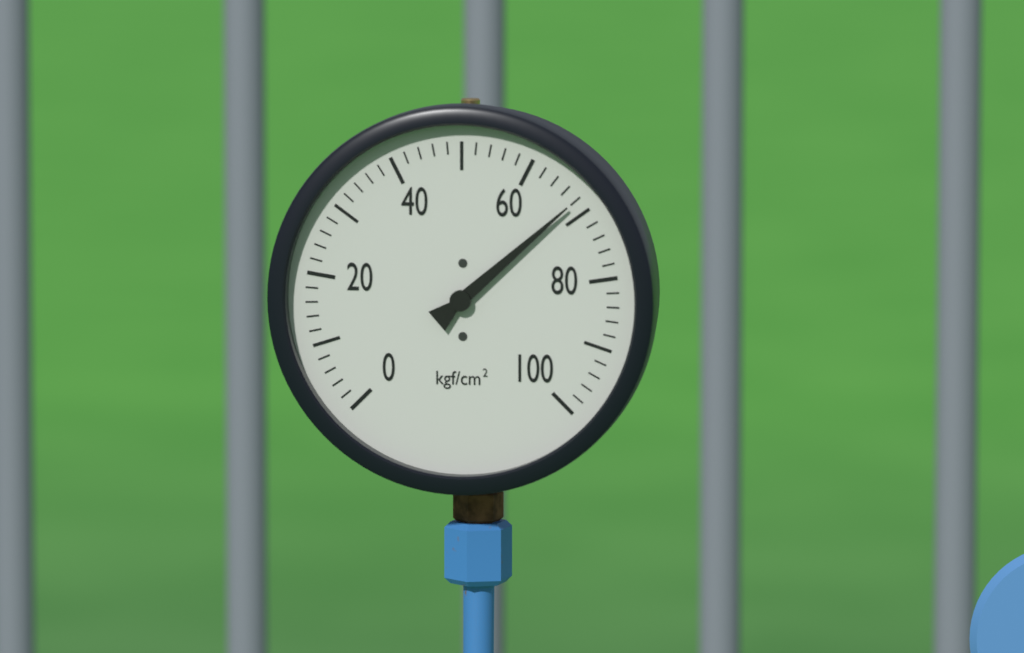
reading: 68 kgf/cm²
